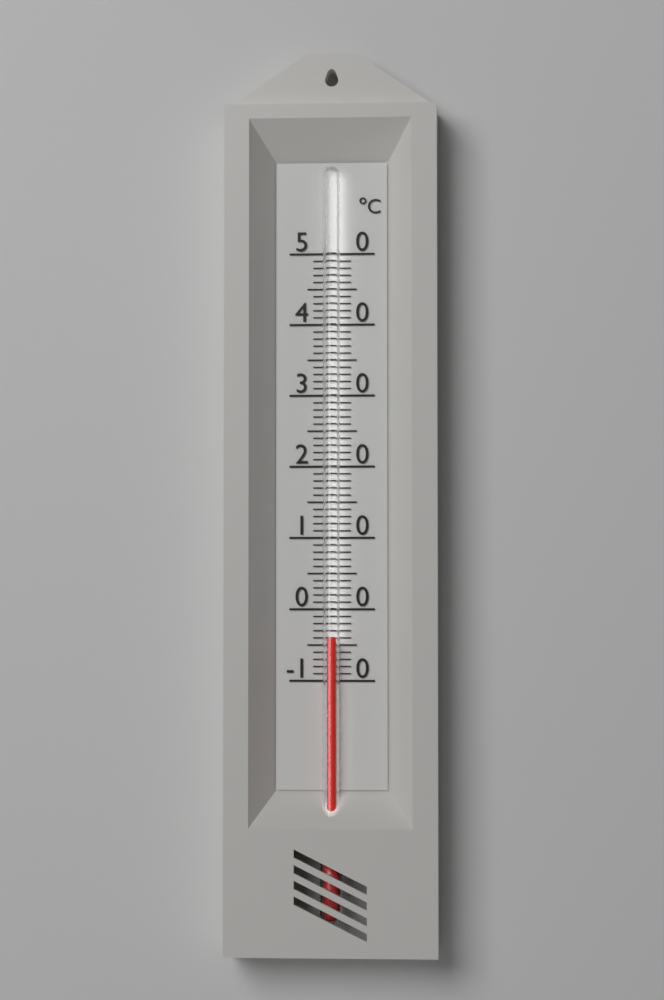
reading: -4 °C
